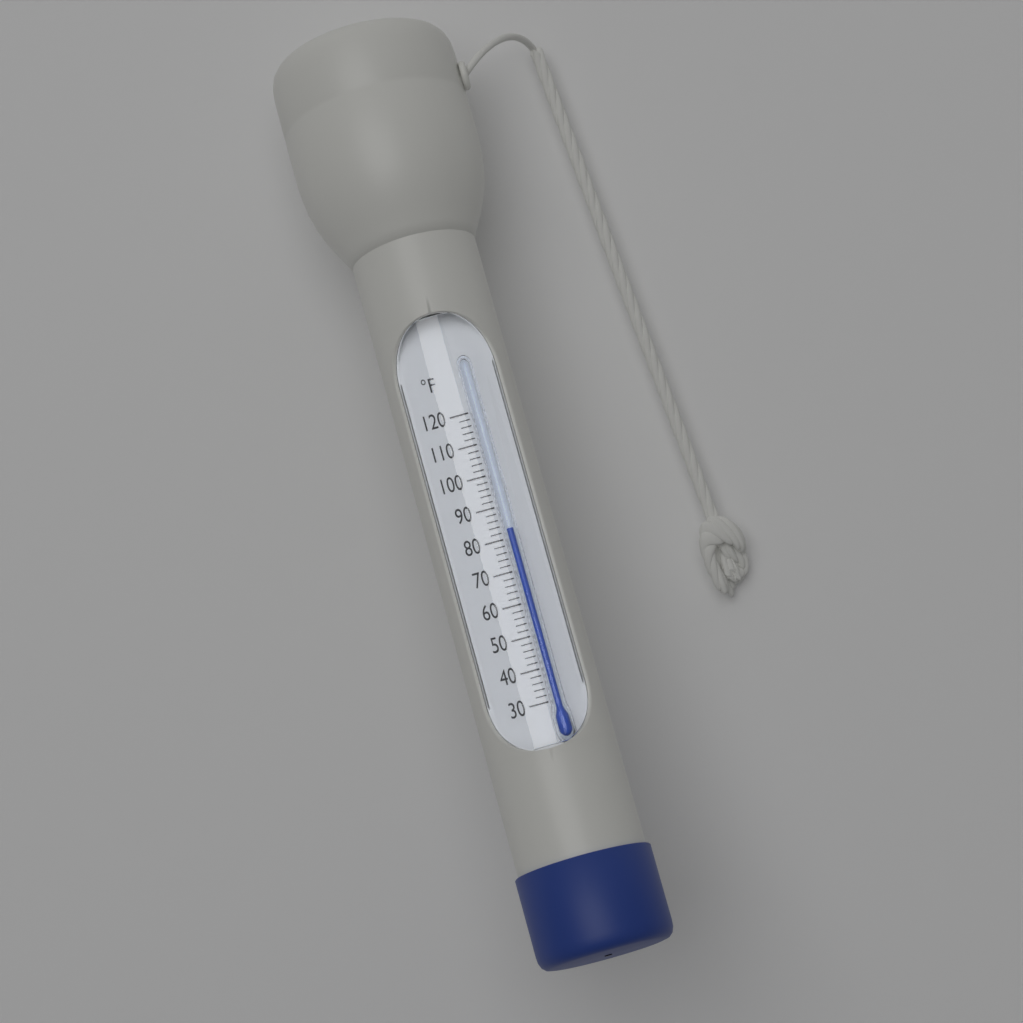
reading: 82 °F
